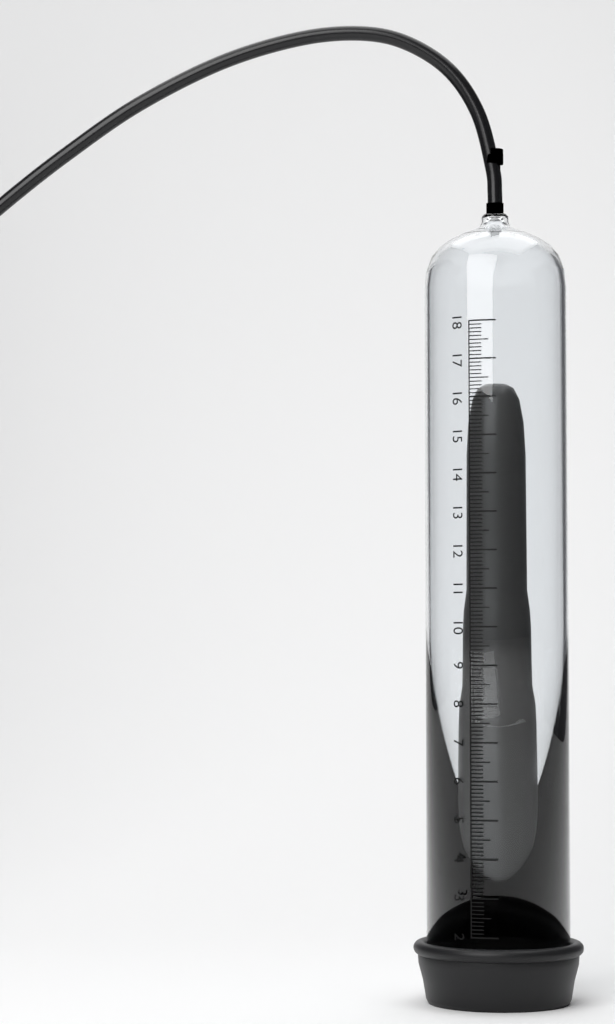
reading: 16.5 (no unit)
